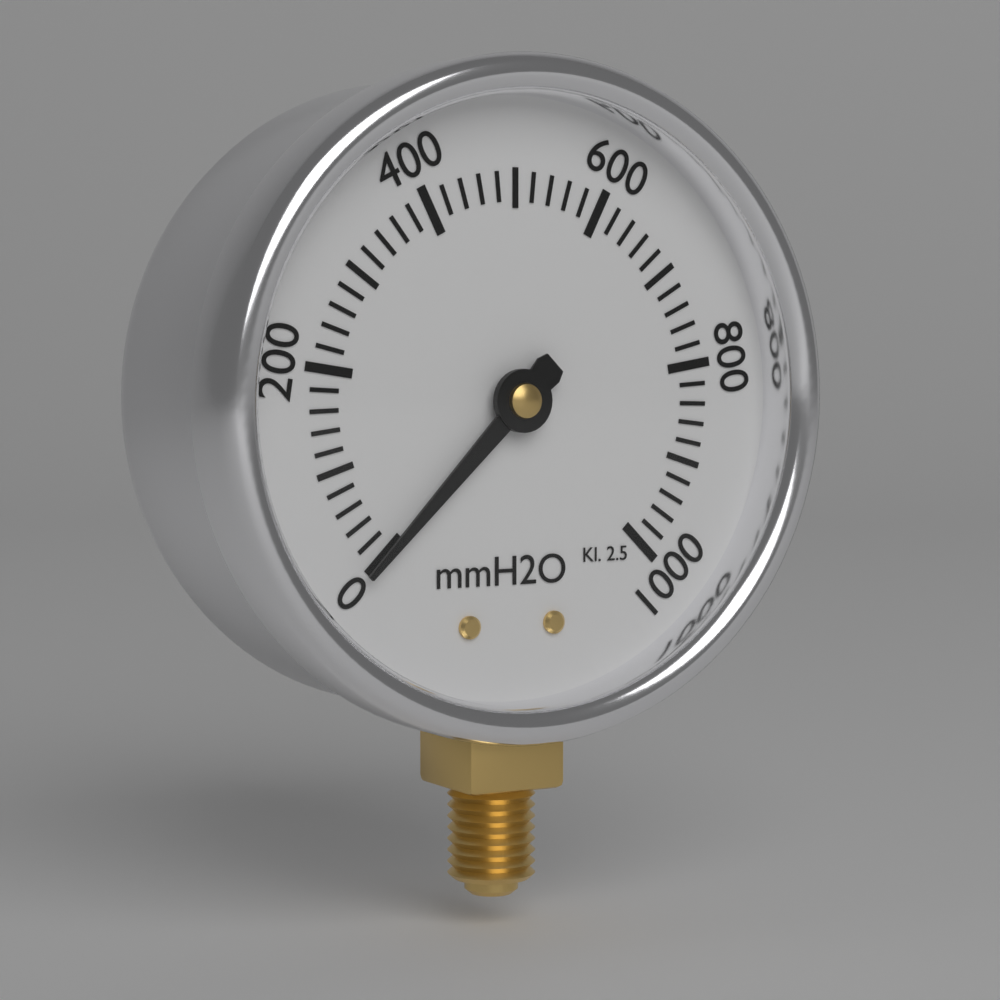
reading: 0 mmH2O
